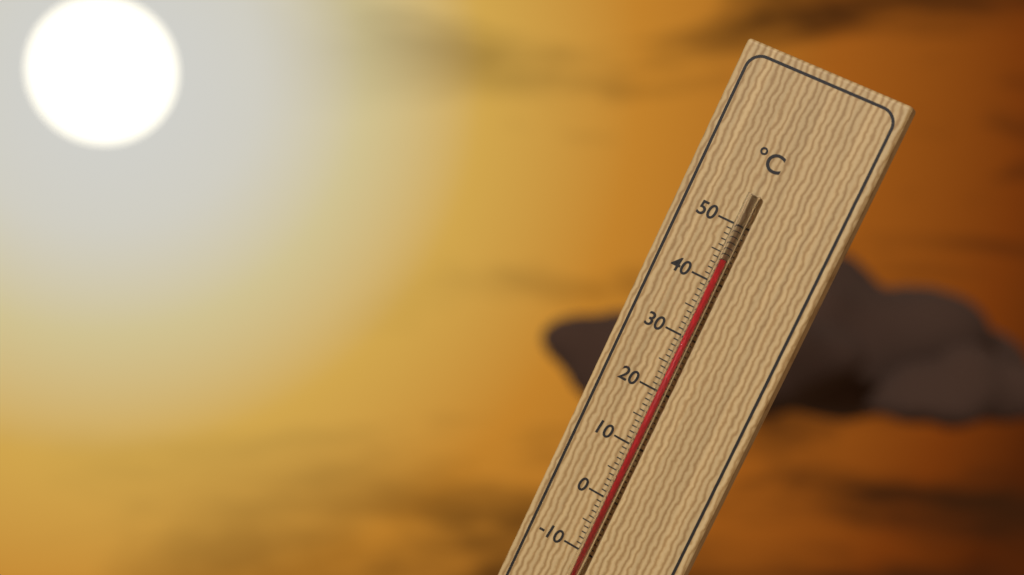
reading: 44 °C
